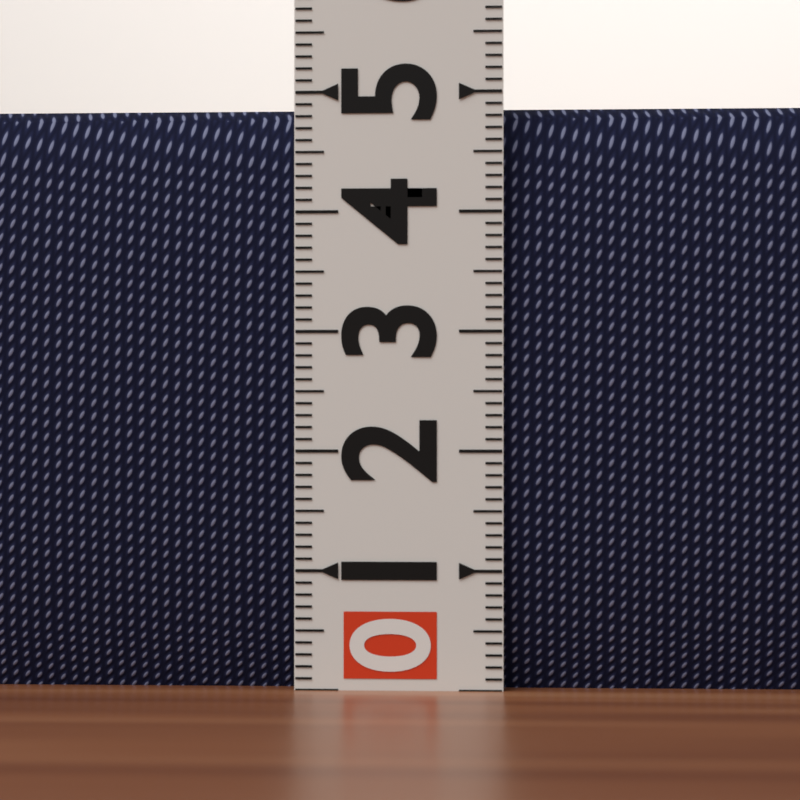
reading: 4.9 (no unit)
